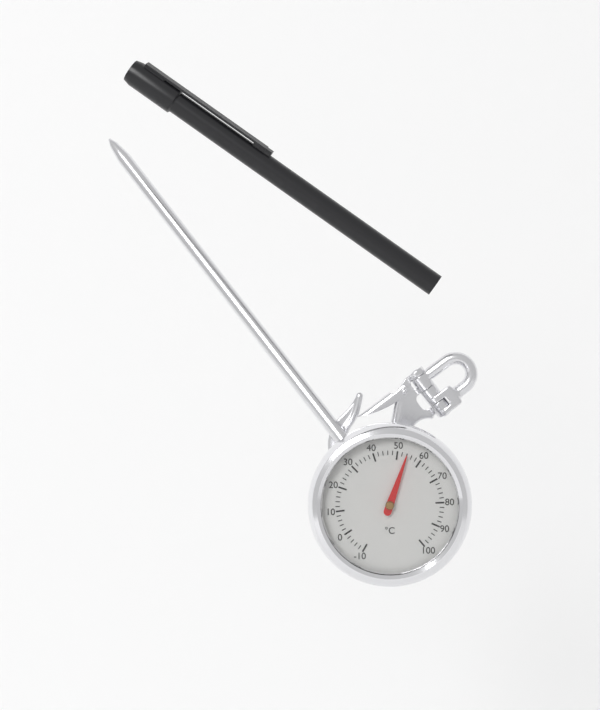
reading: 54 °C
